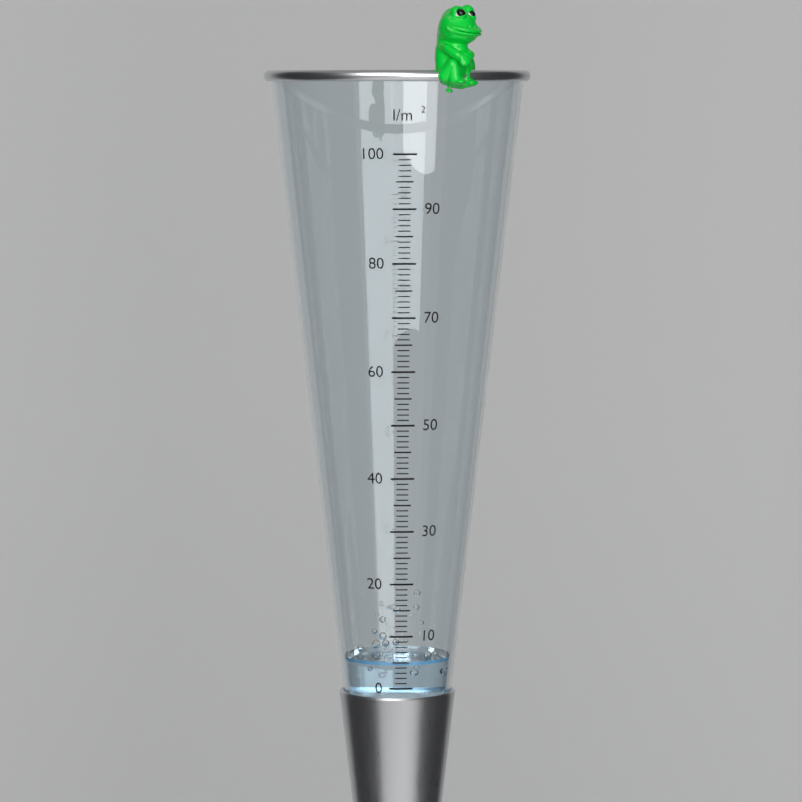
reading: 5 l/m²
